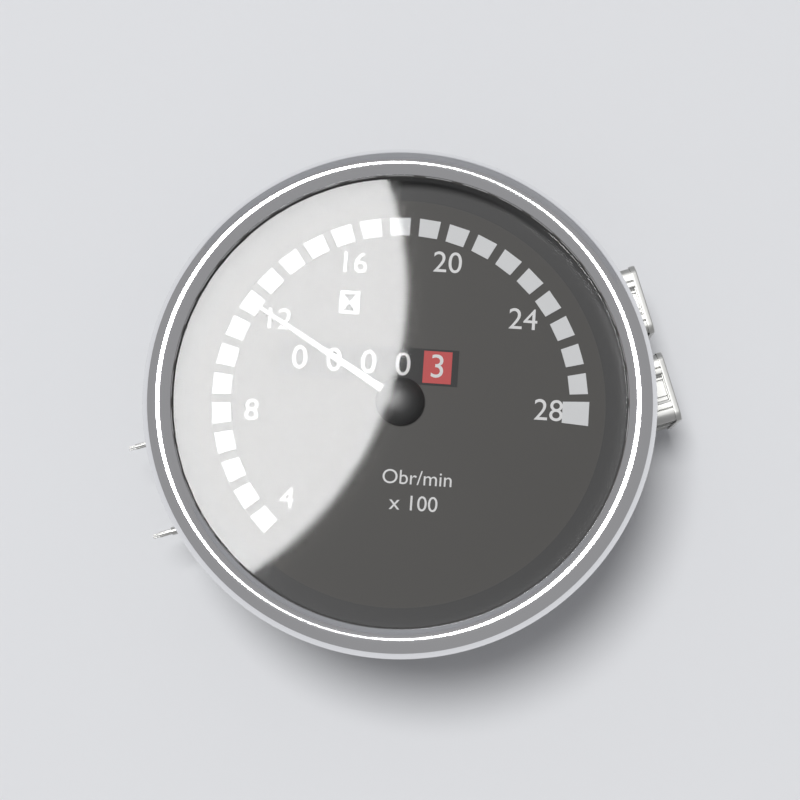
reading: 12 Obr/min x100
